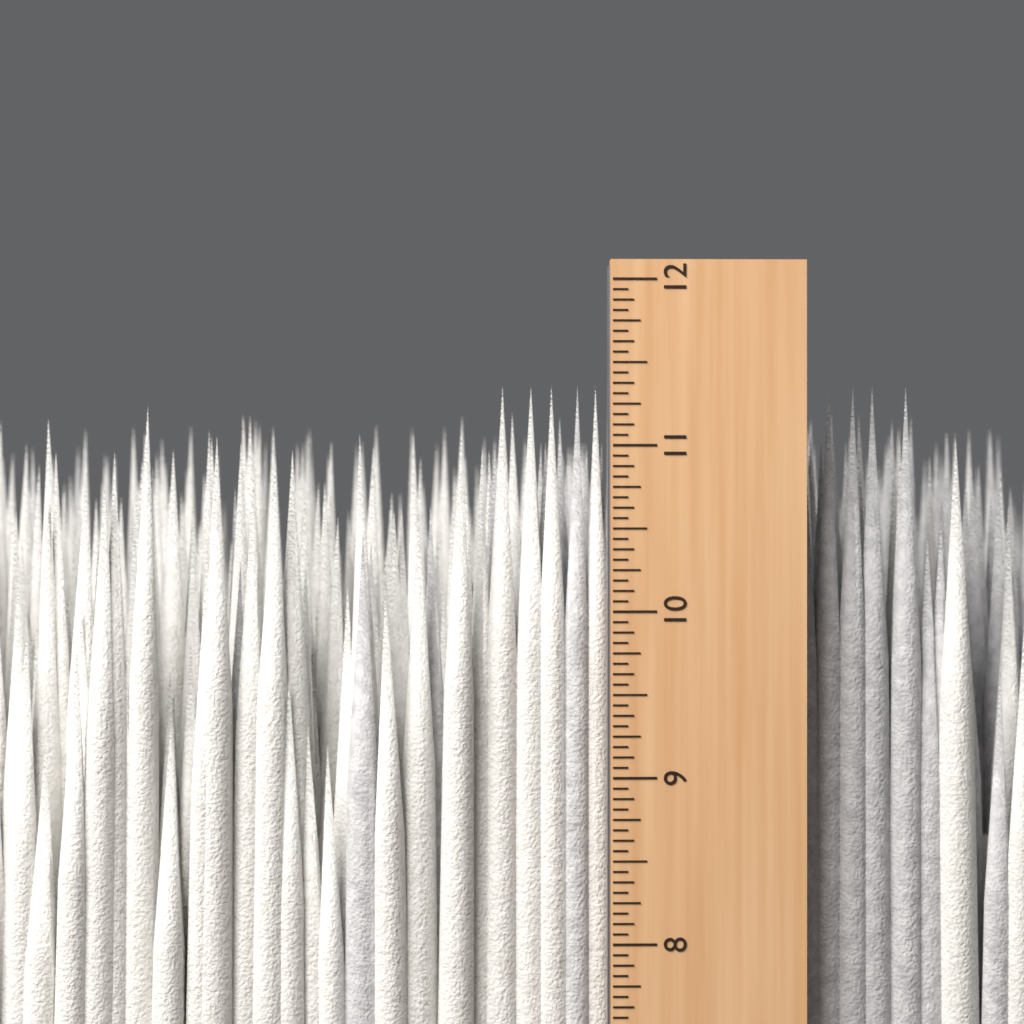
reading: 11.3750 in
